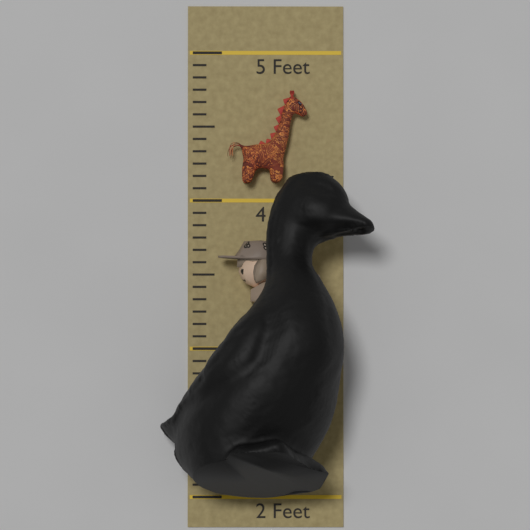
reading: 4.166666 Feet
